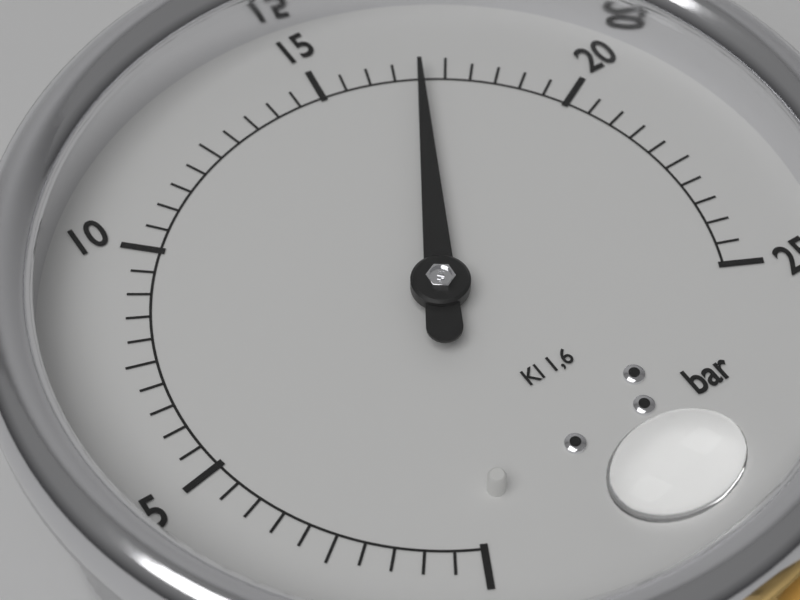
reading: 17.0 bar
